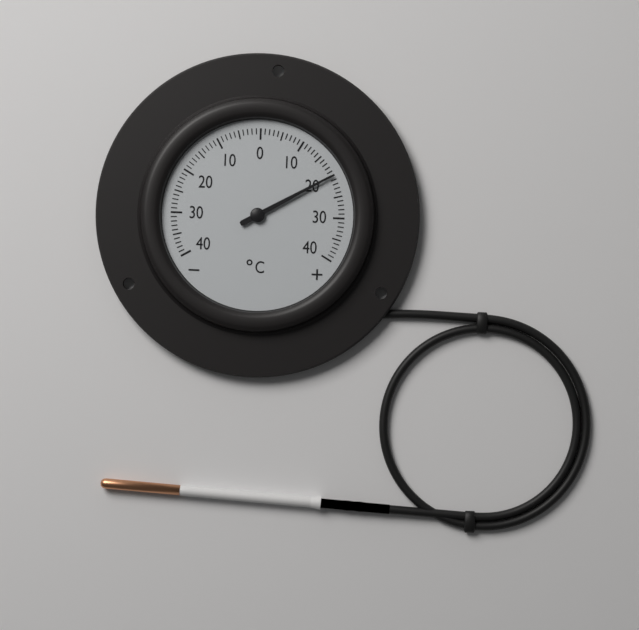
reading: 20 °C
